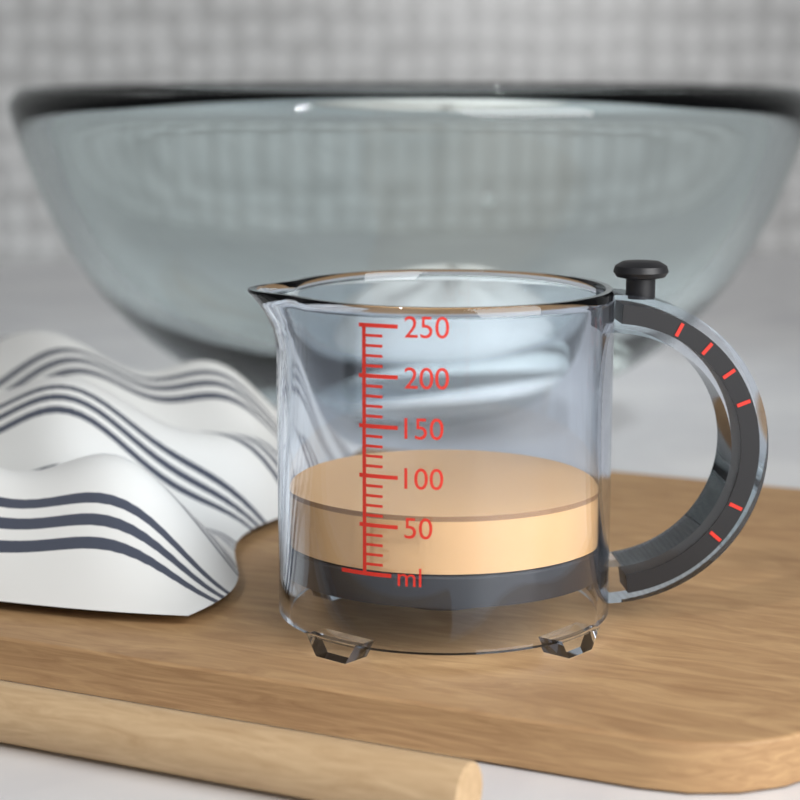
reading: 60 ml
